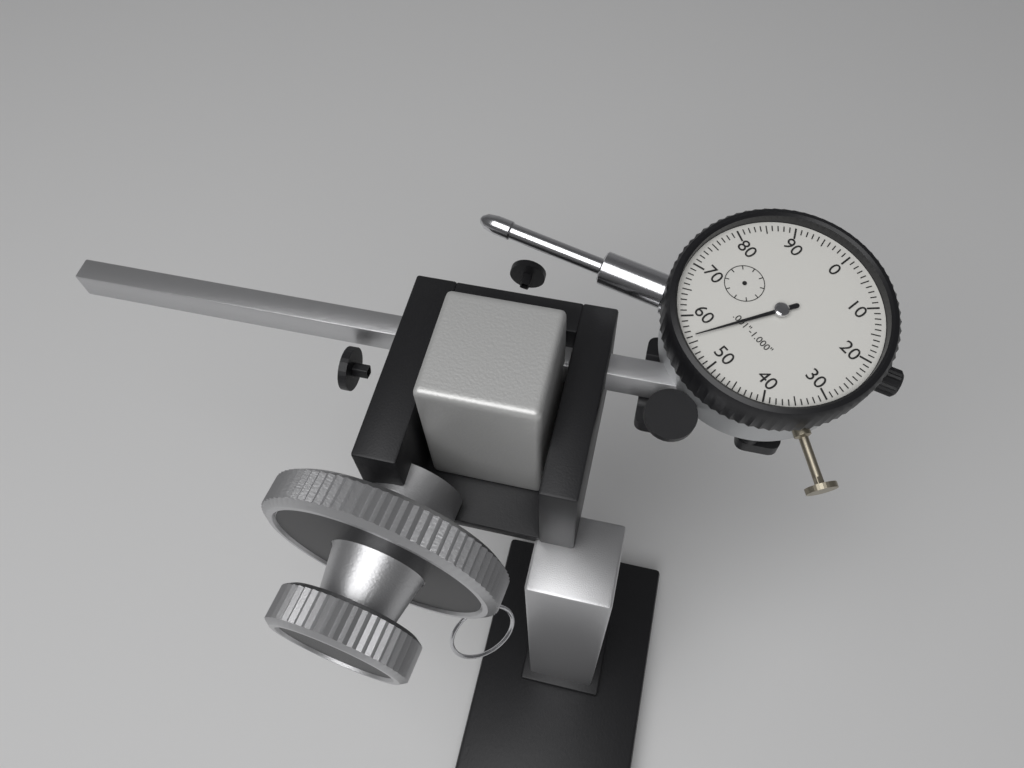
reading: 0.056 in
